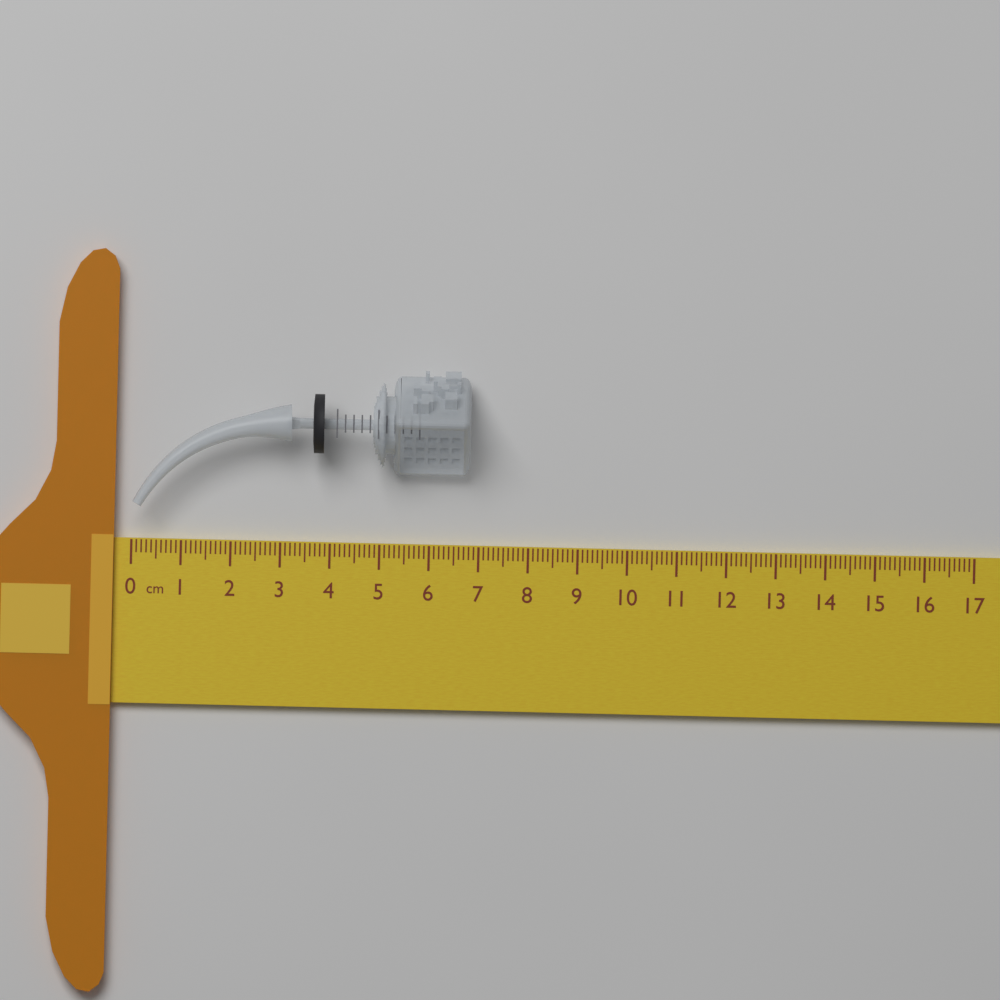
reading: 6.8 cm
